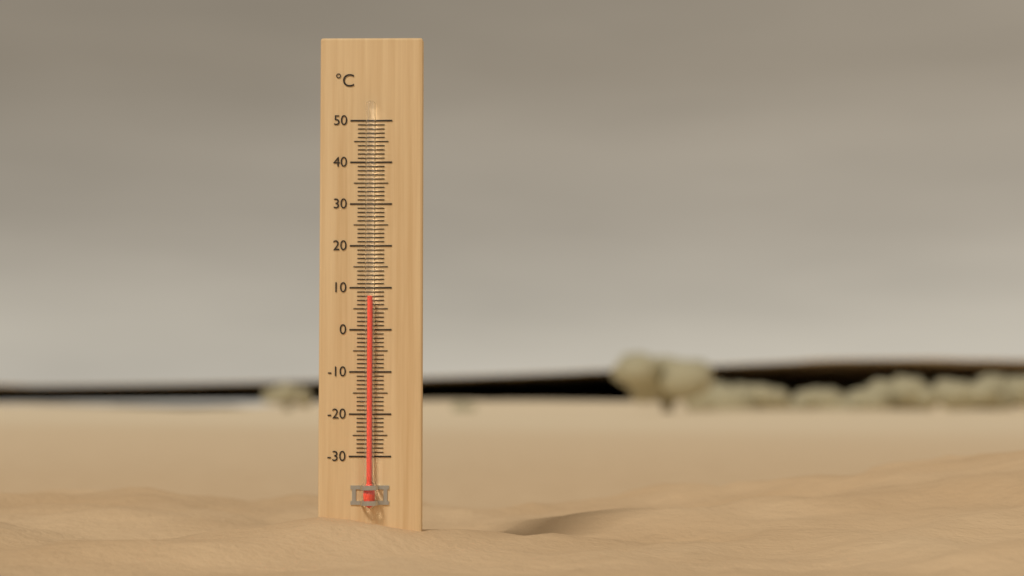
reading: 8 °C
